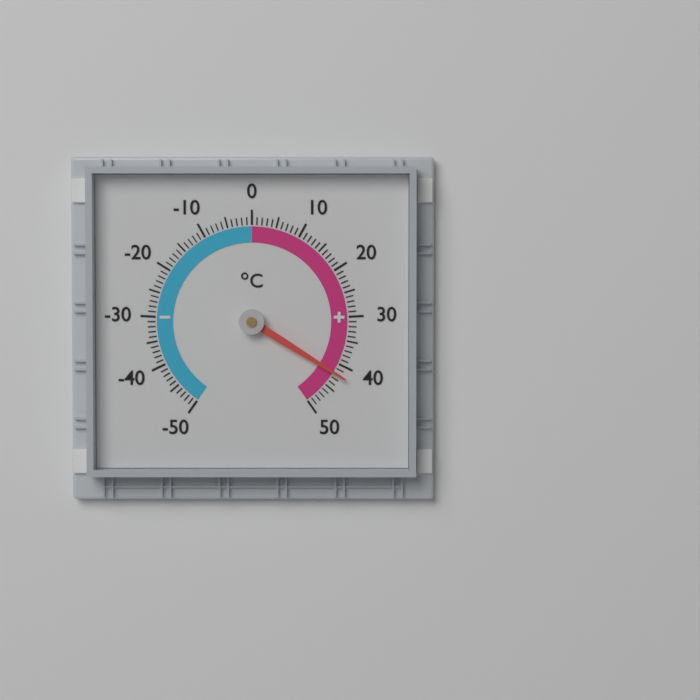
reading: 42 °C
